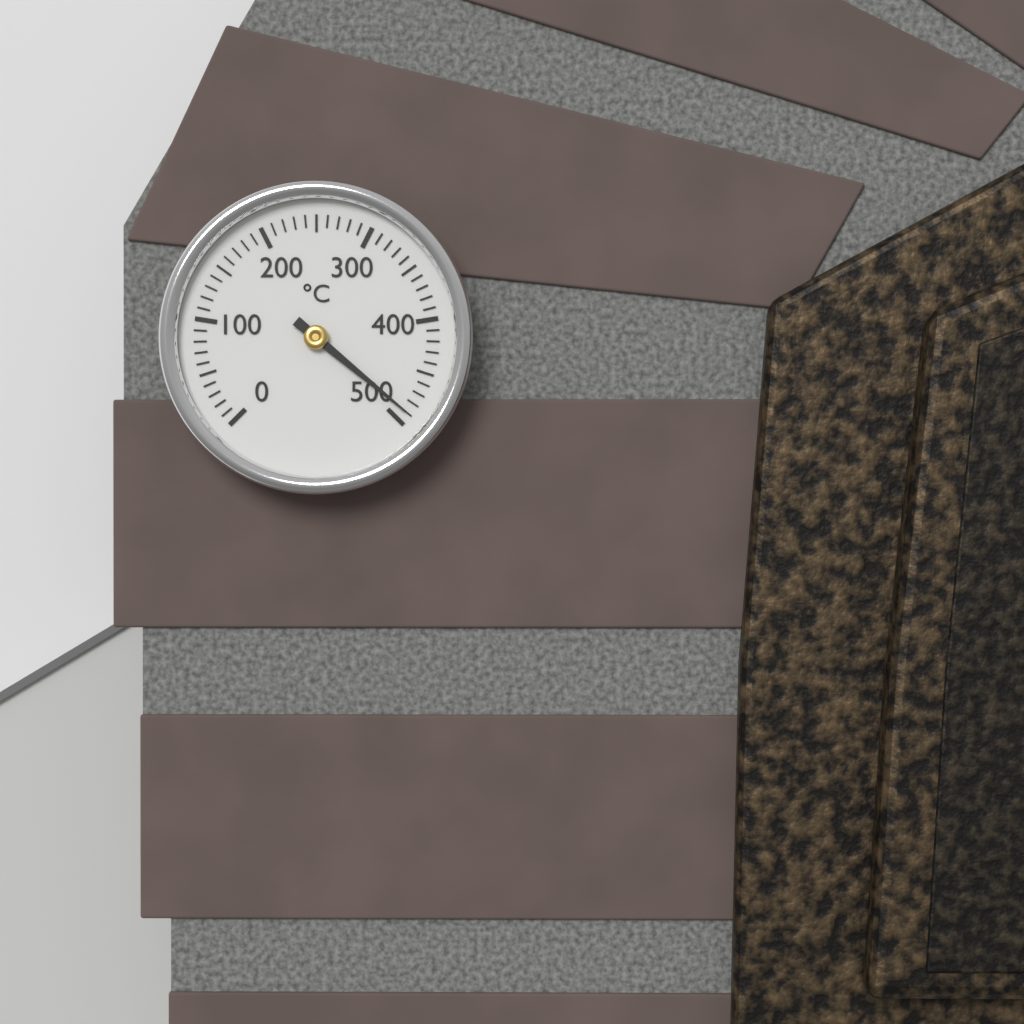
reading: 490 °C
